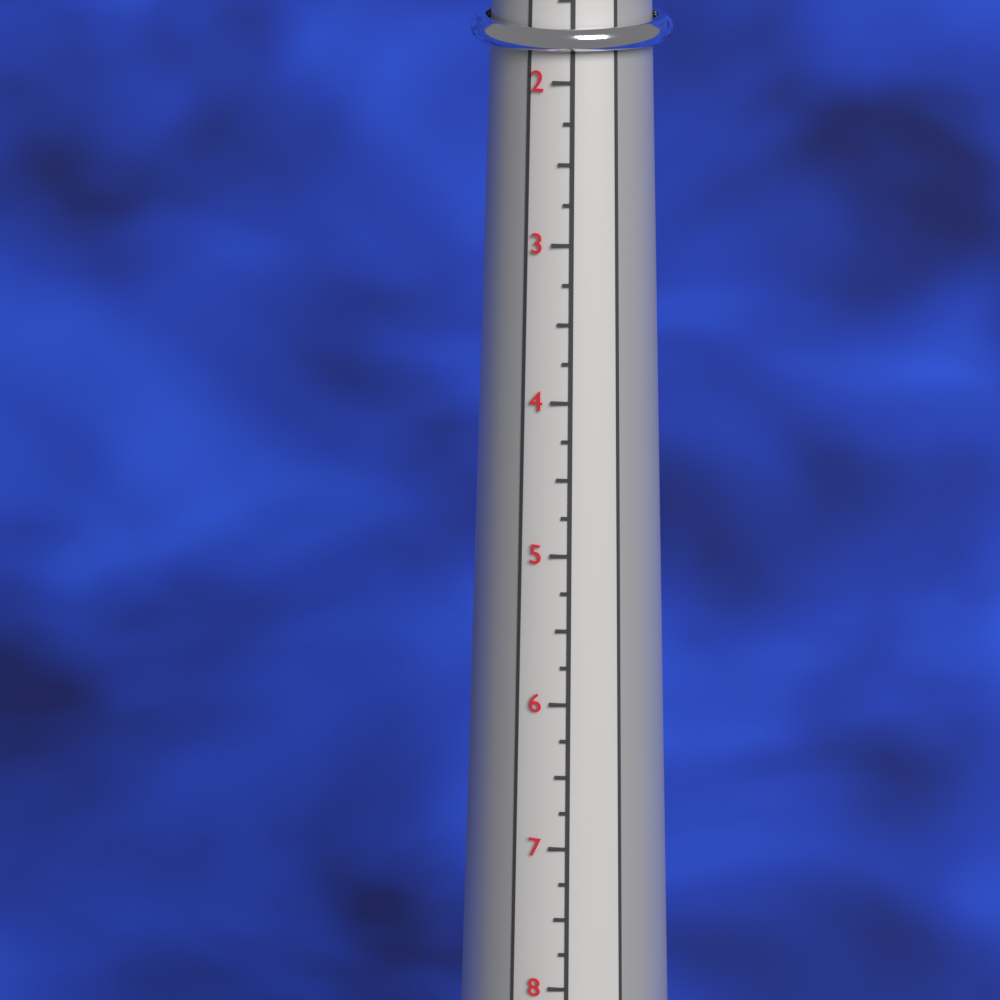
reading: 2.00 (no unit)
